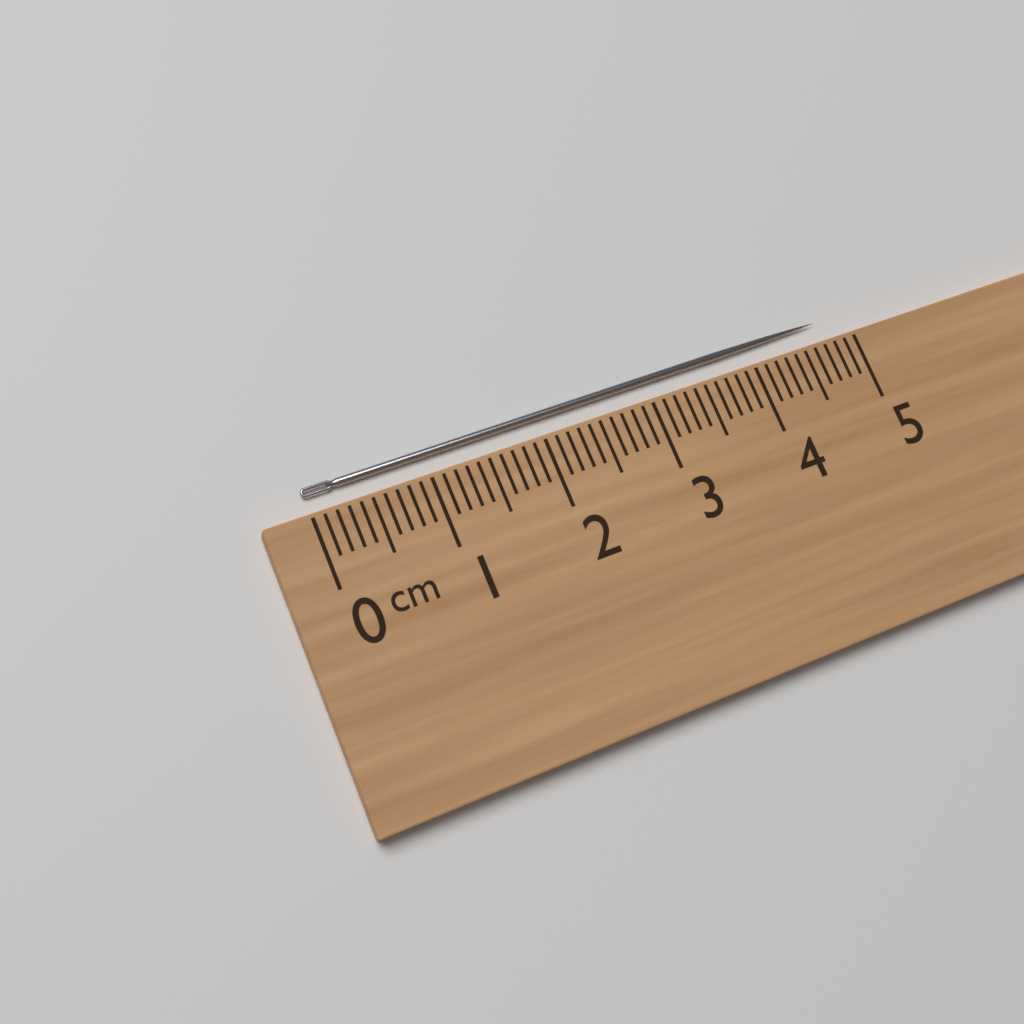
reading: 4.8 cm
